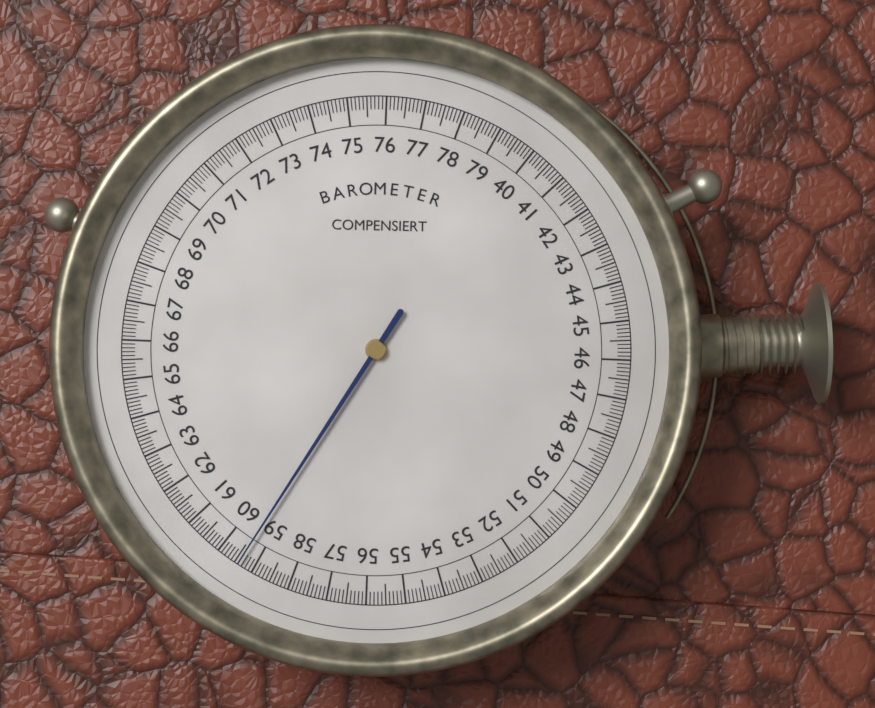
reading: 59.4 (no unit)
